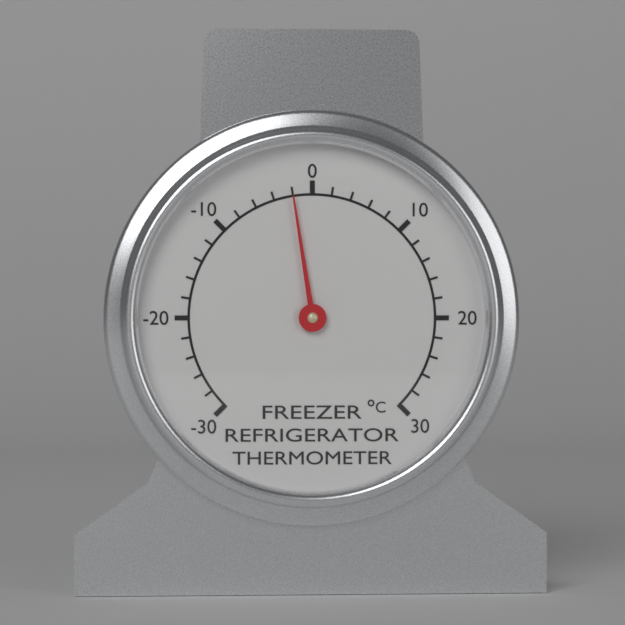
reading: -2 °C
